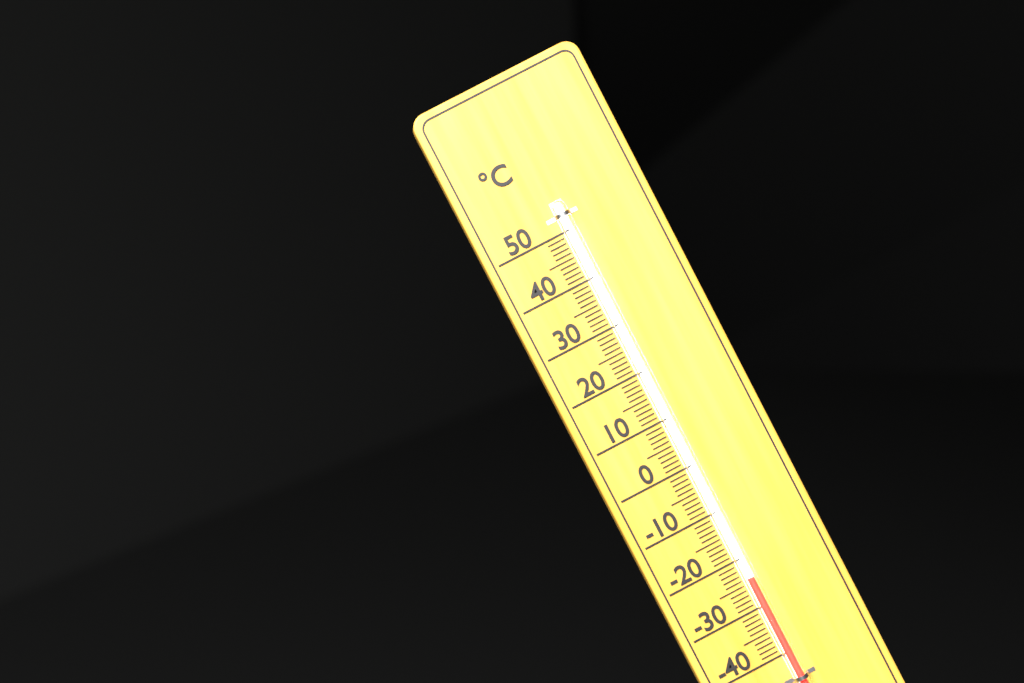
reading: -24 °C
